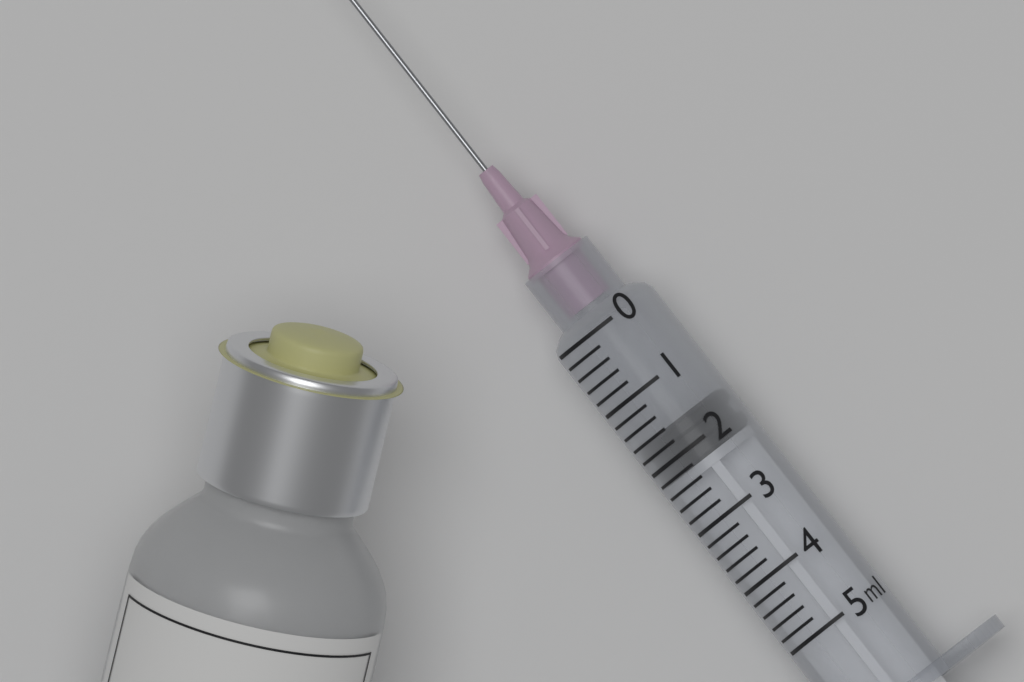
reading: 1.6 ml
